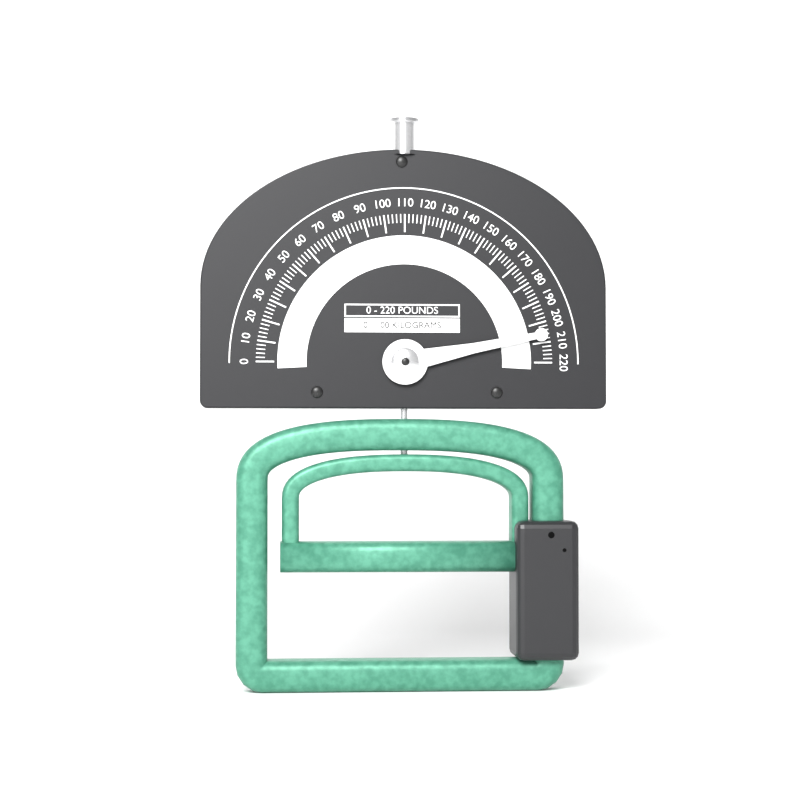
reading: 206 lb
